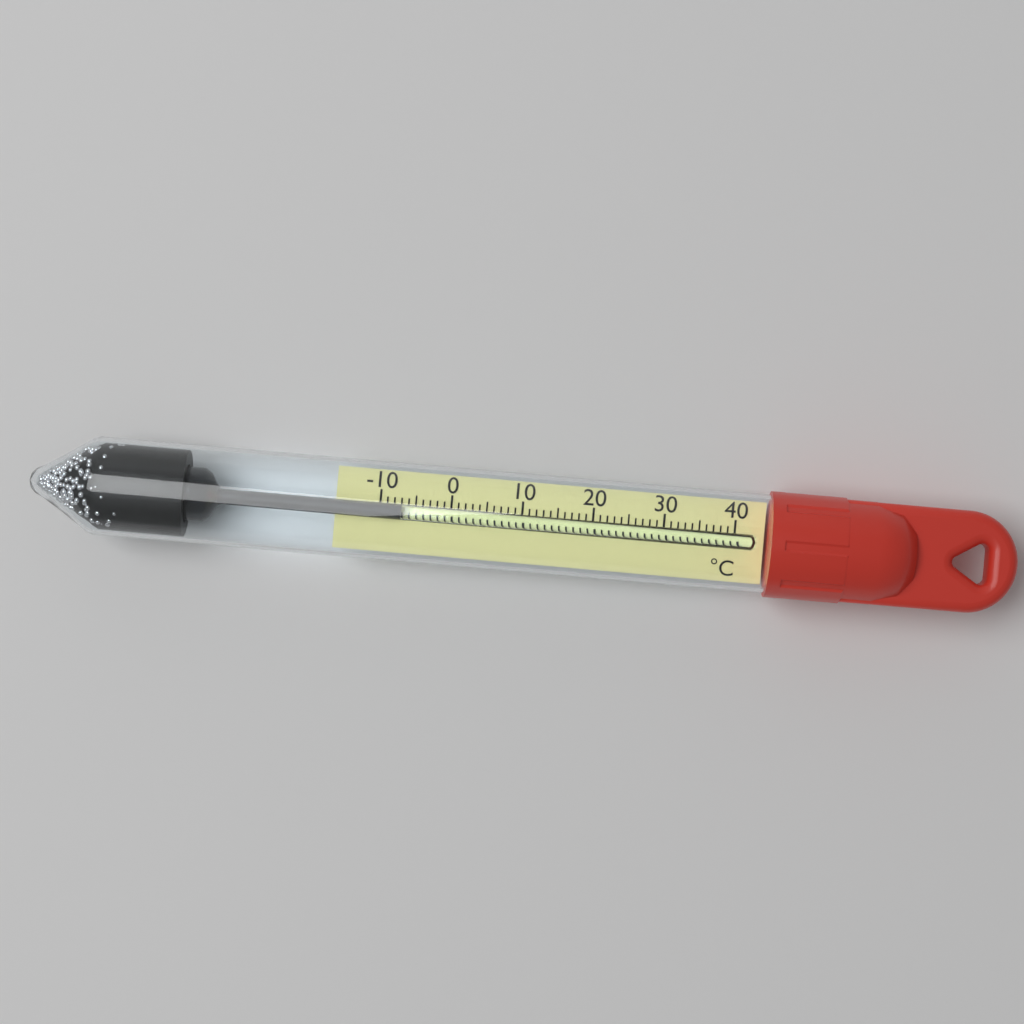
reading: -7 °C
